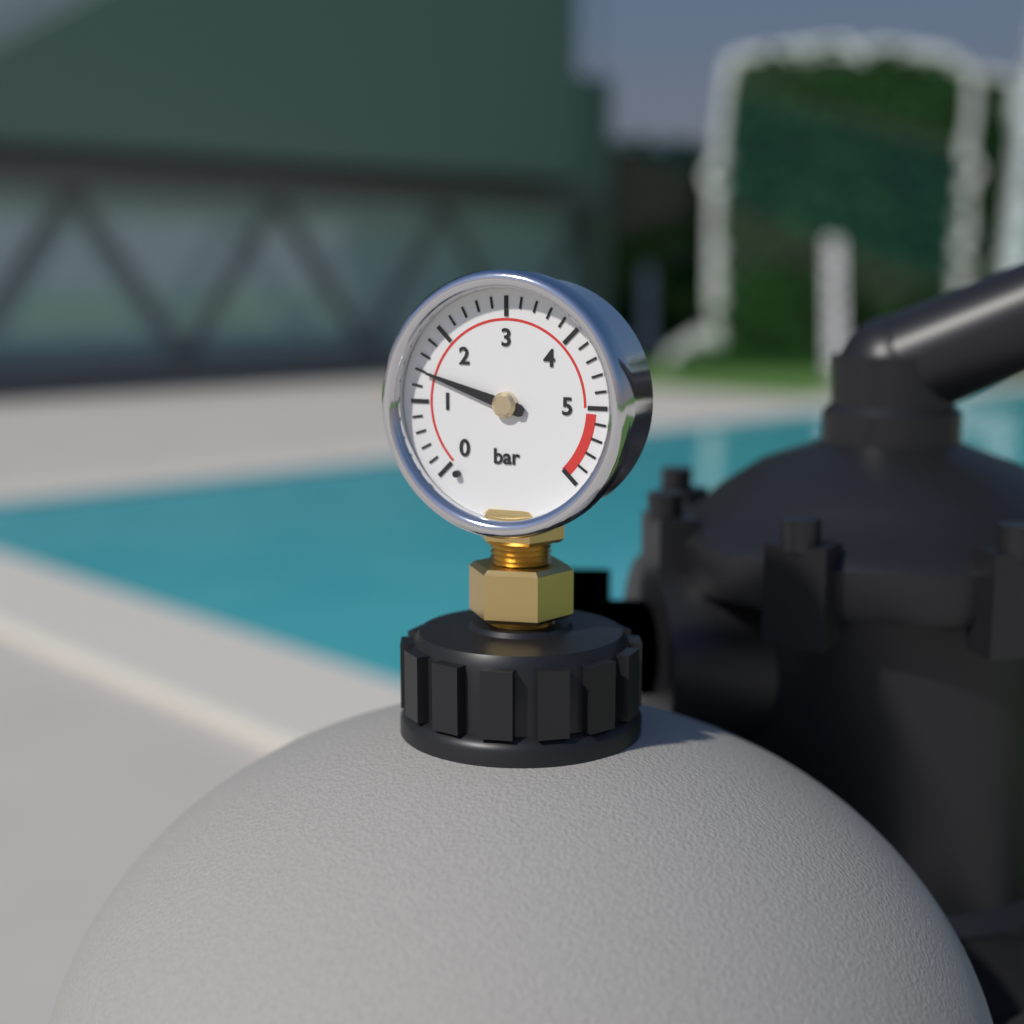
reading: 1.4 bar
